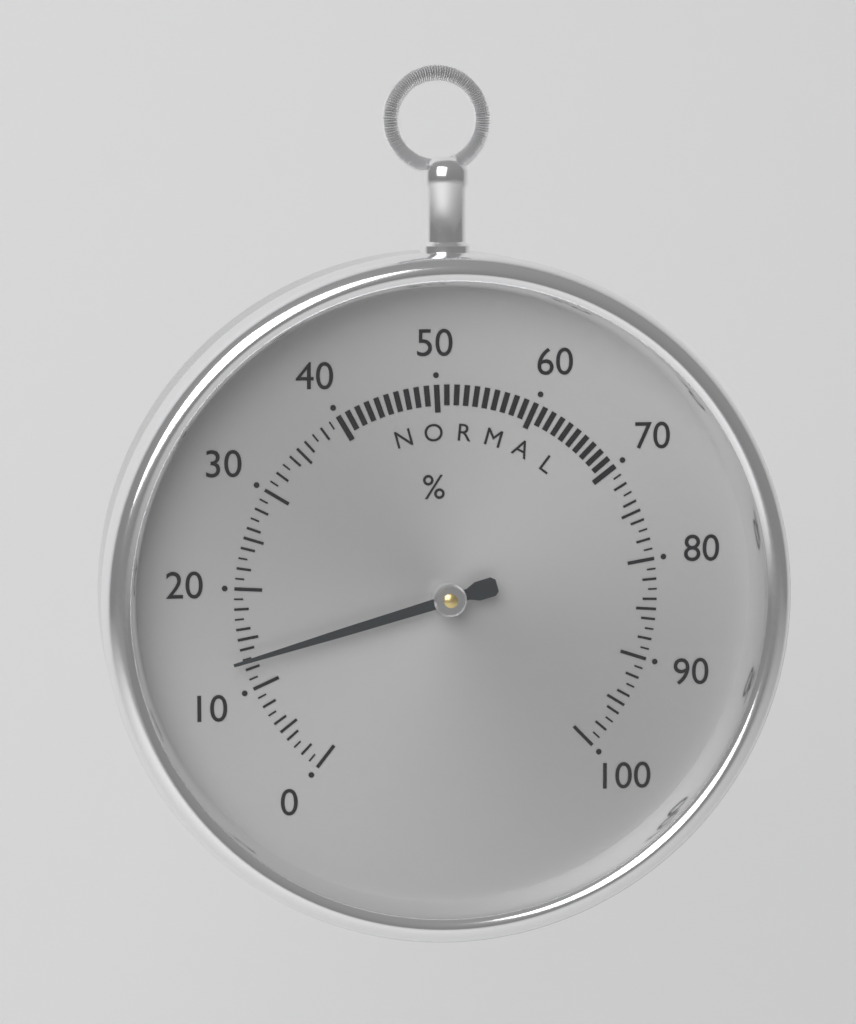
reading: 13 %
